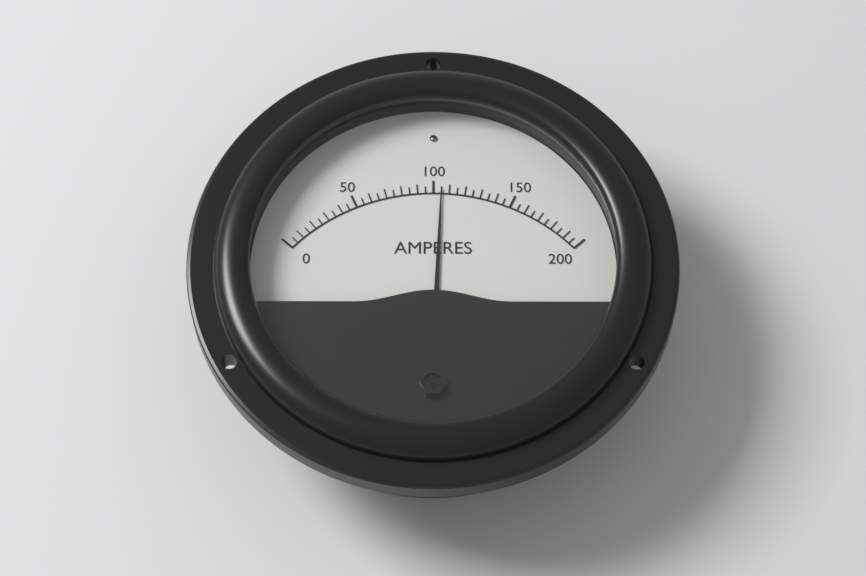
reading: 105 A
